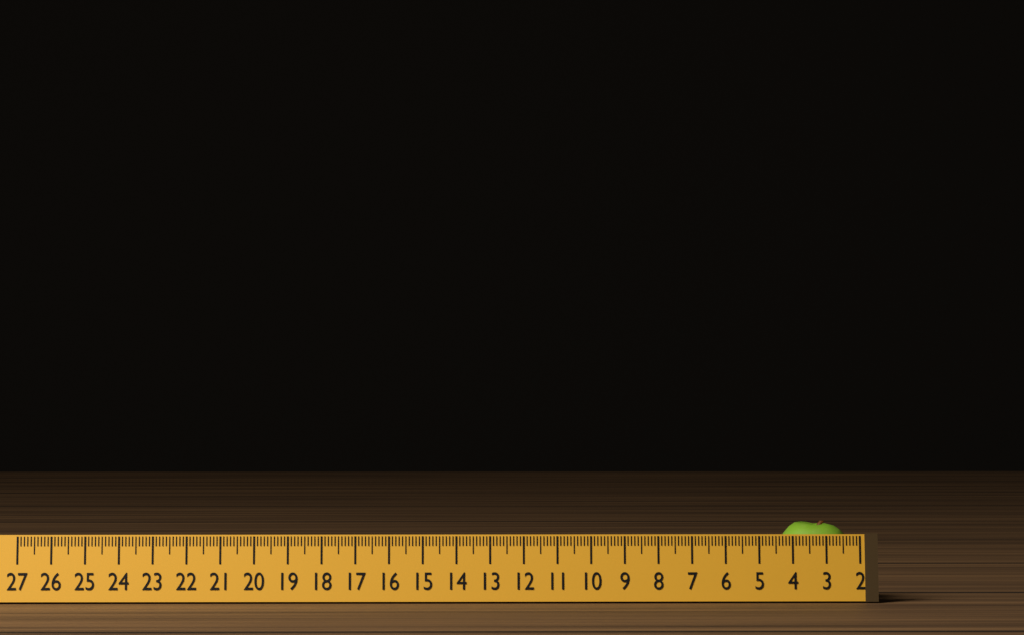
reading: 4.4 (no unit)
